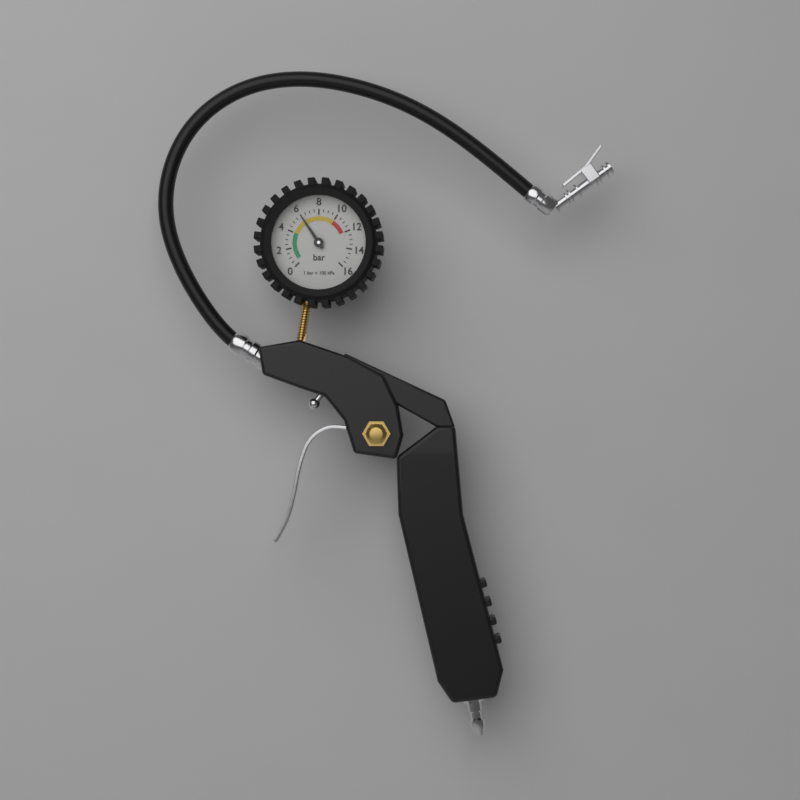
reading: 6.0 bar
